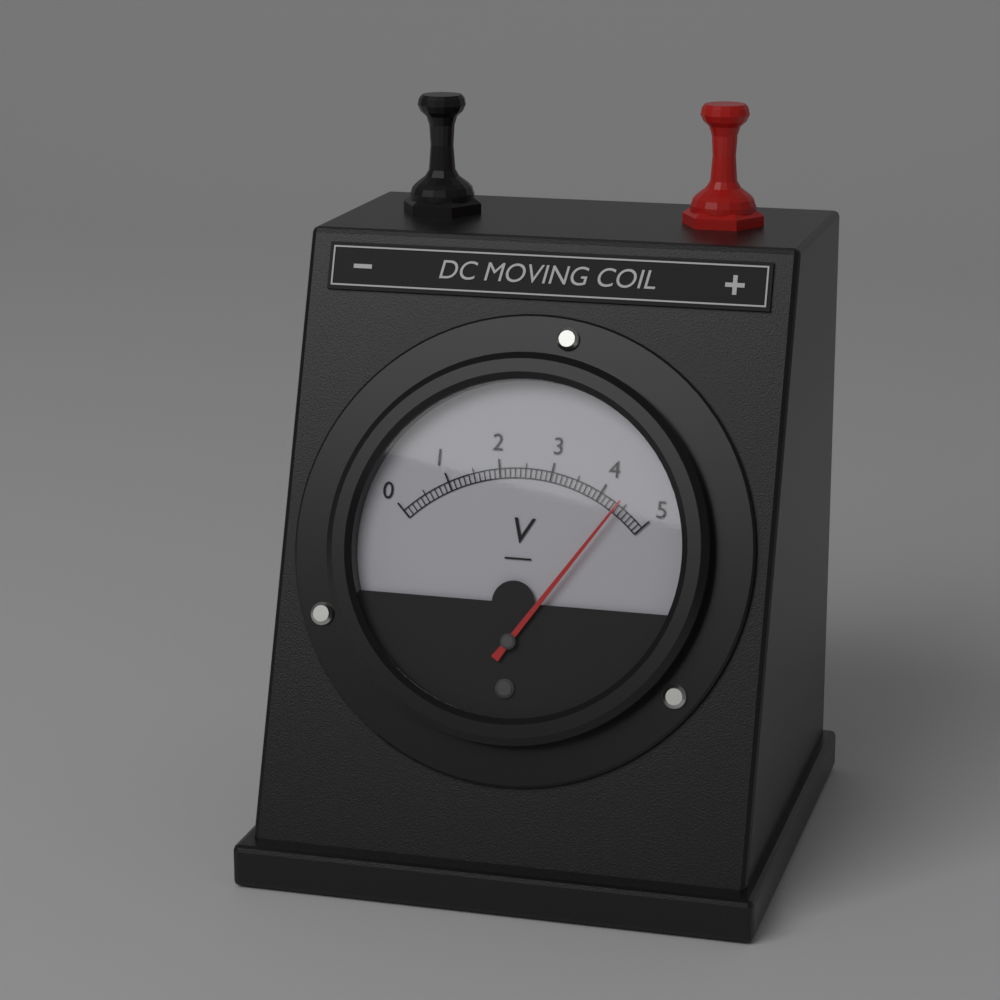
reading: 4.4 V
